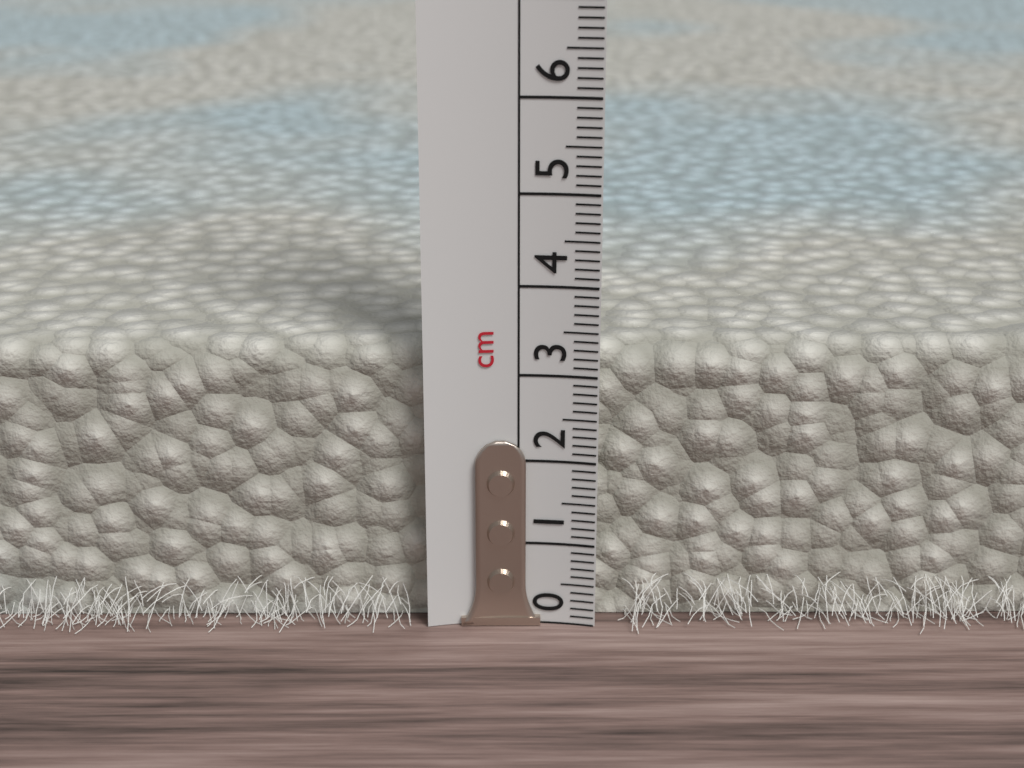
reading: 3.3 cm
